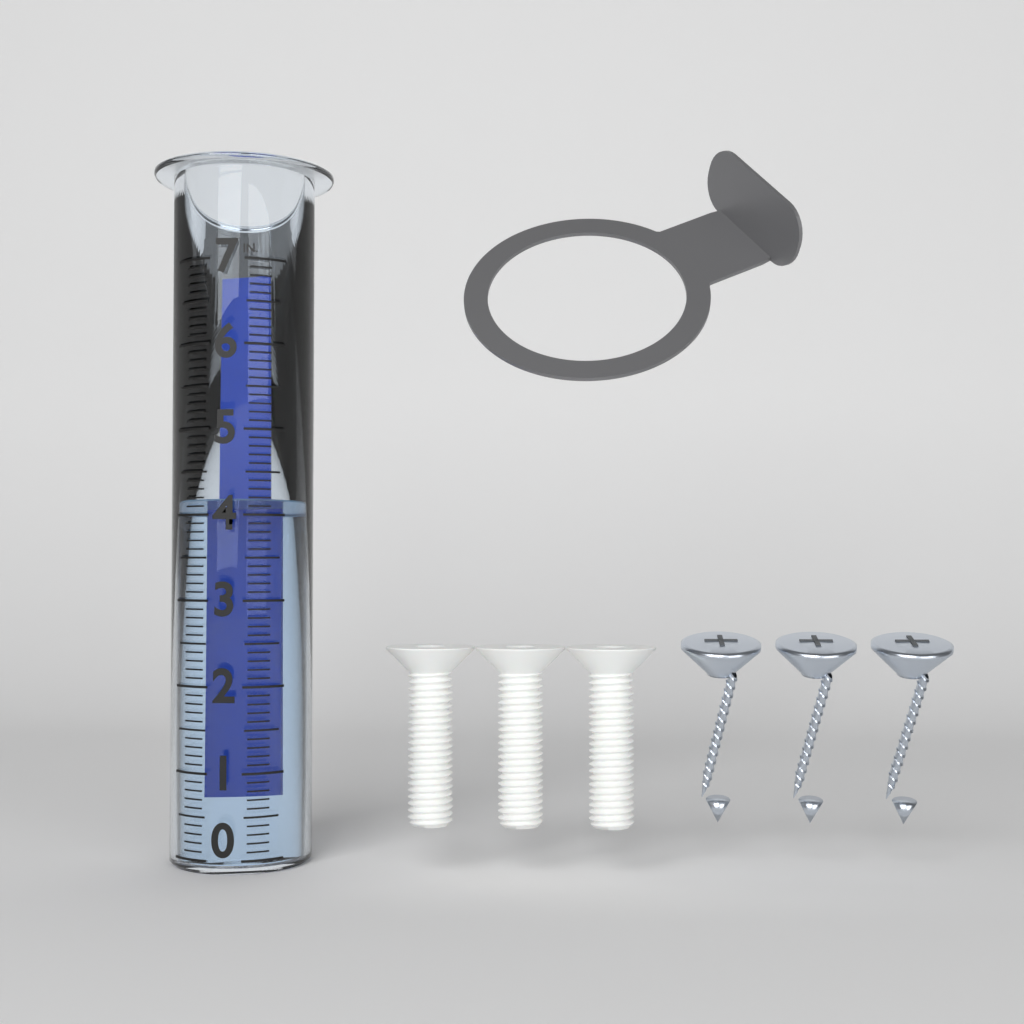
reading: 4.2 in
